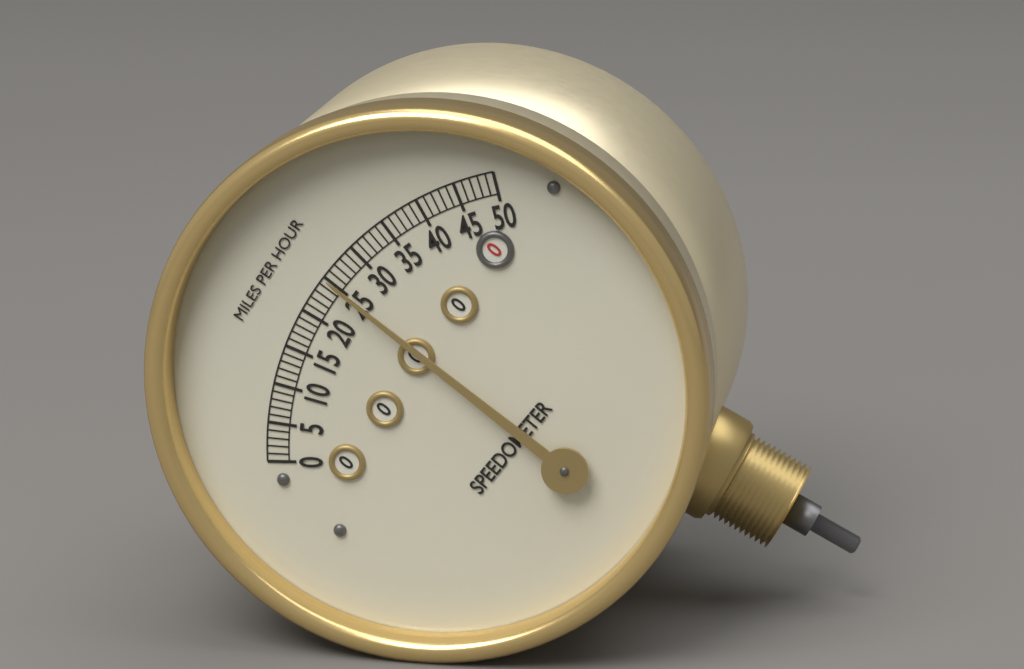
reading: 25 mph
